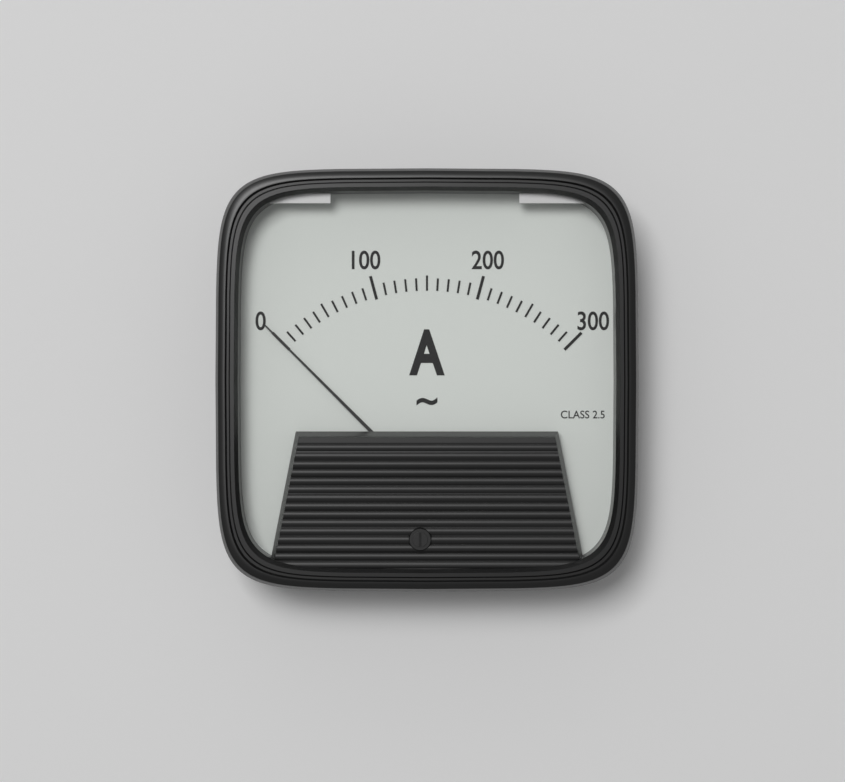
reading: 0 A
